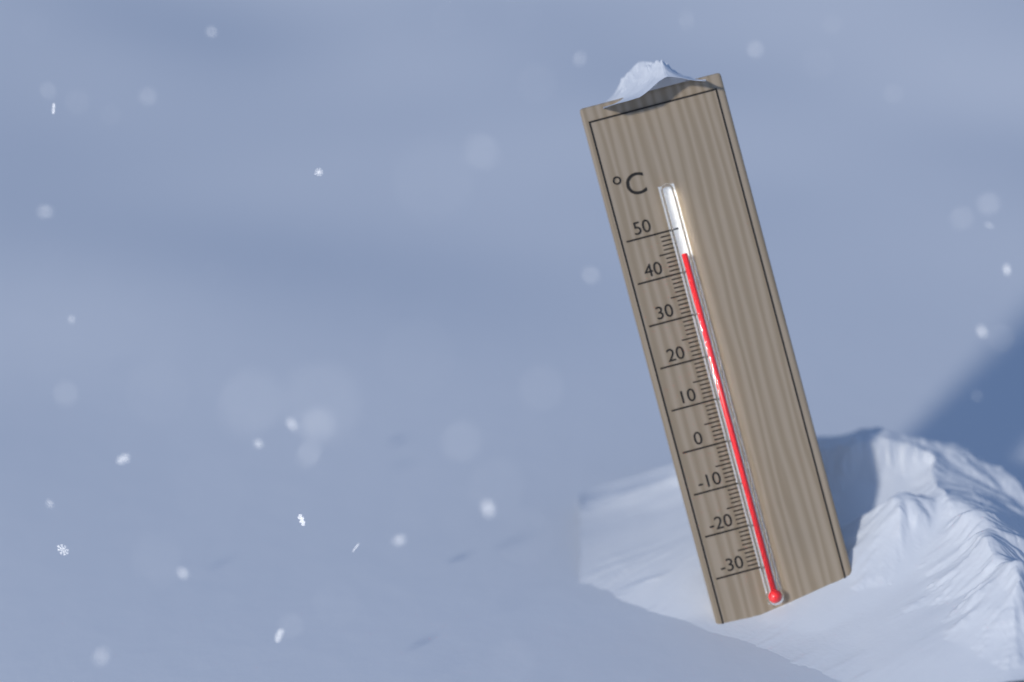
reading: 44 °C
